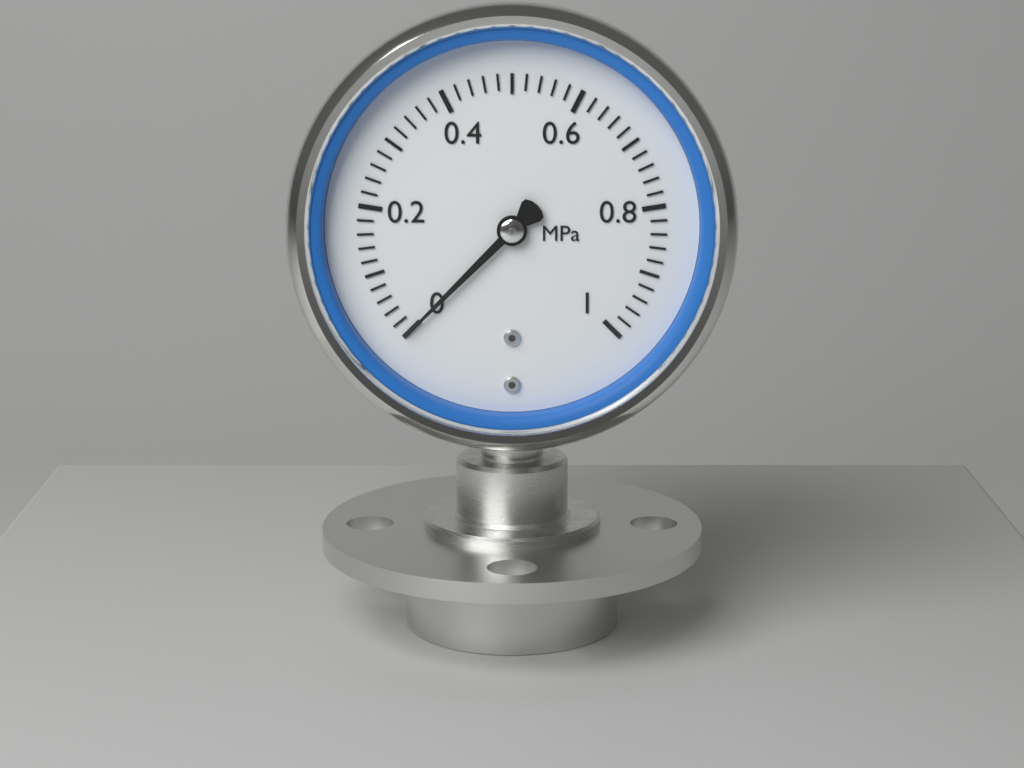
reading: 0.00 MPa
